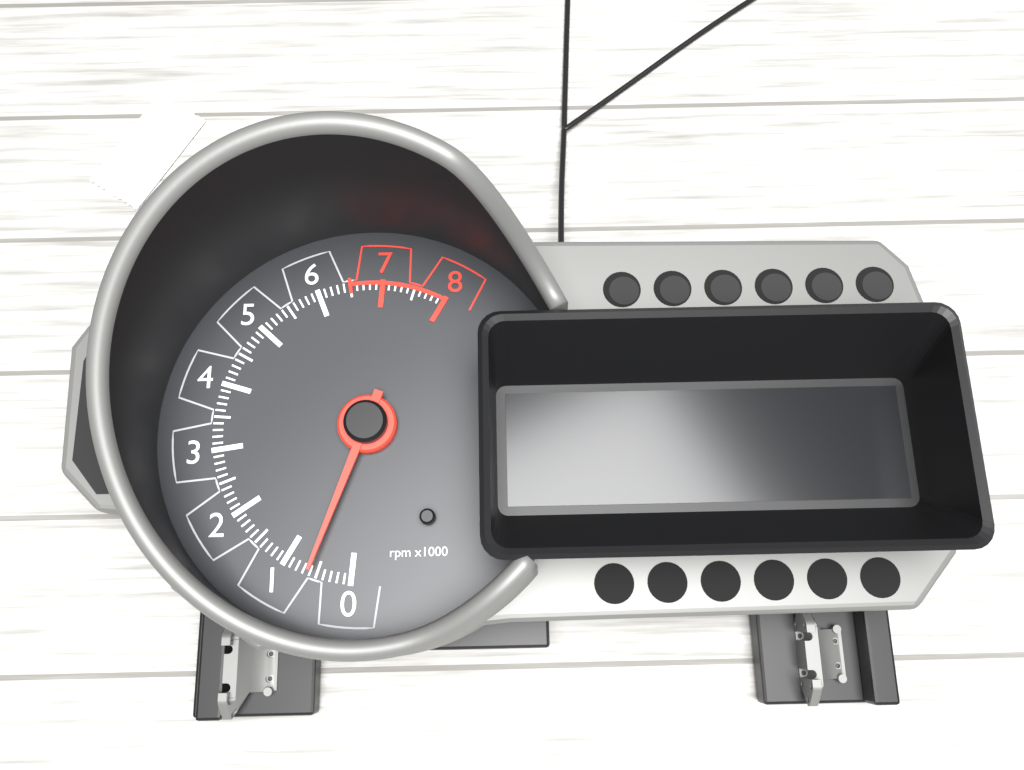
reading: 600 rpm
